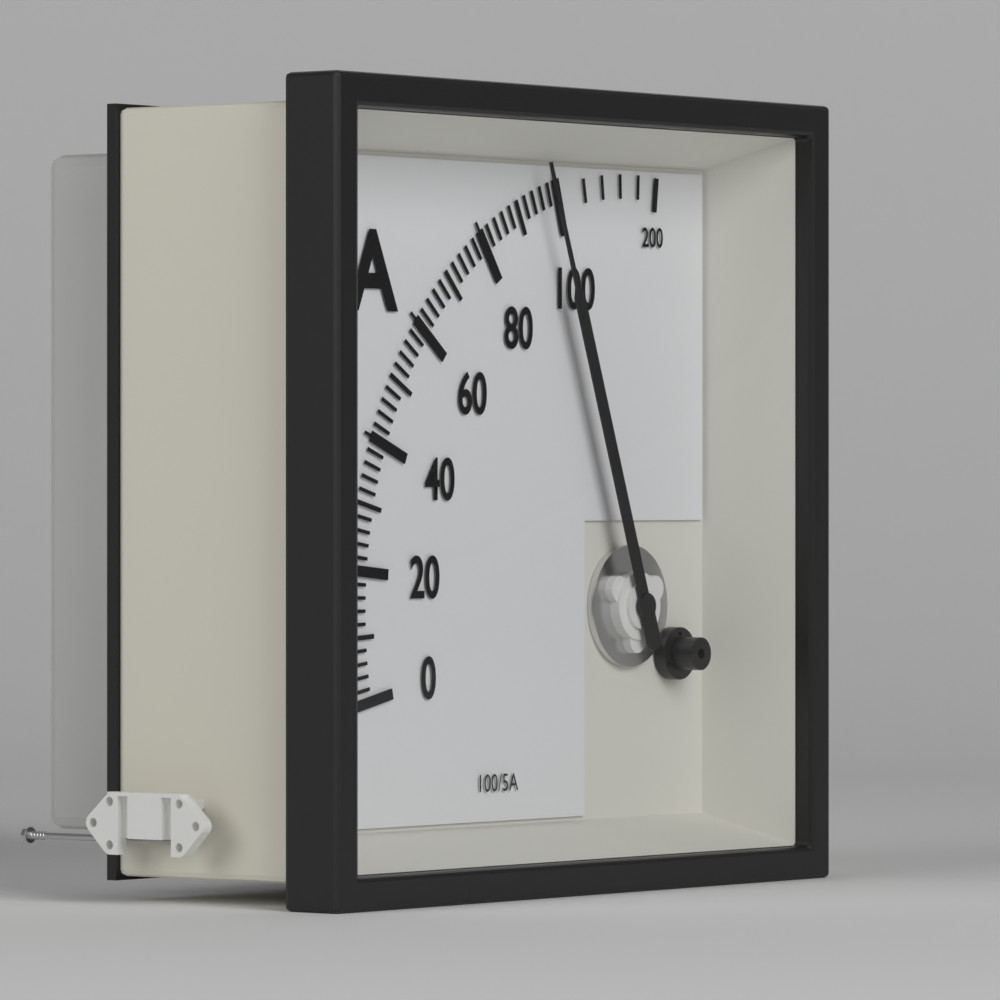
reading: 96 A
